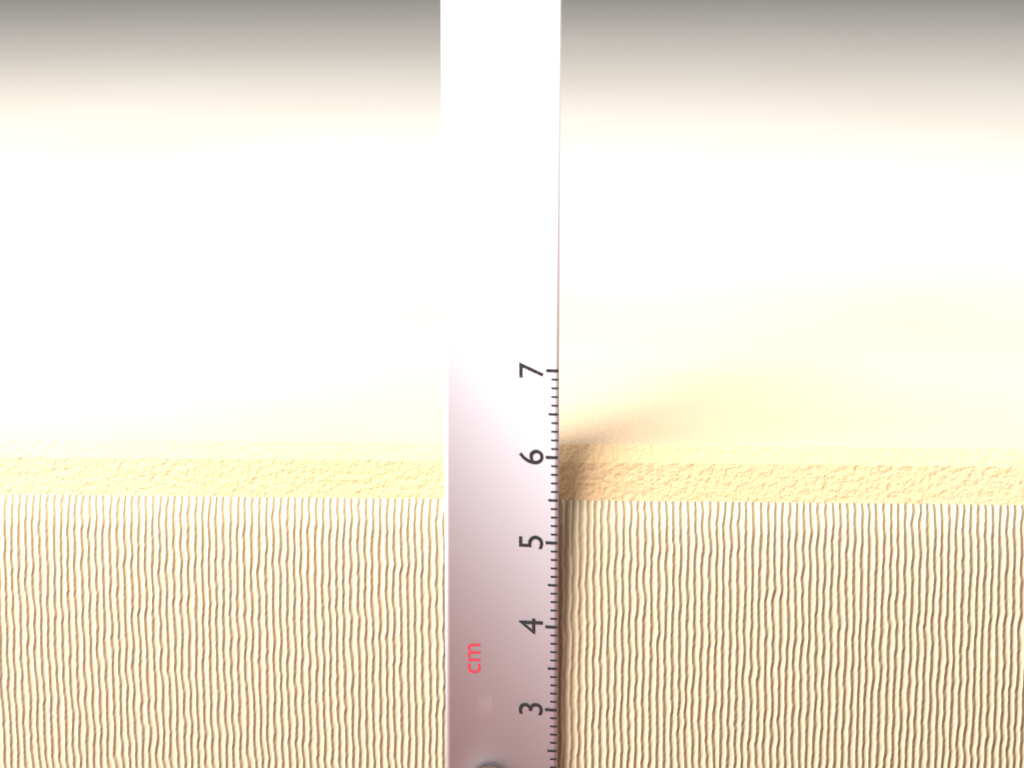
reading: 6.0 cm
